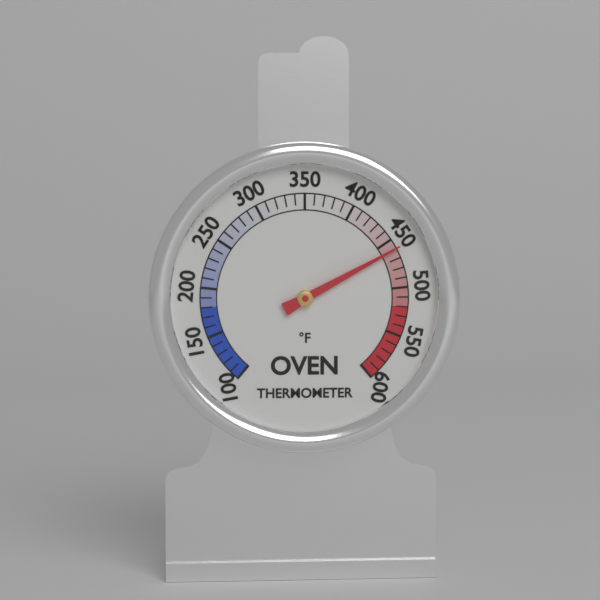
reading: 460 °F
